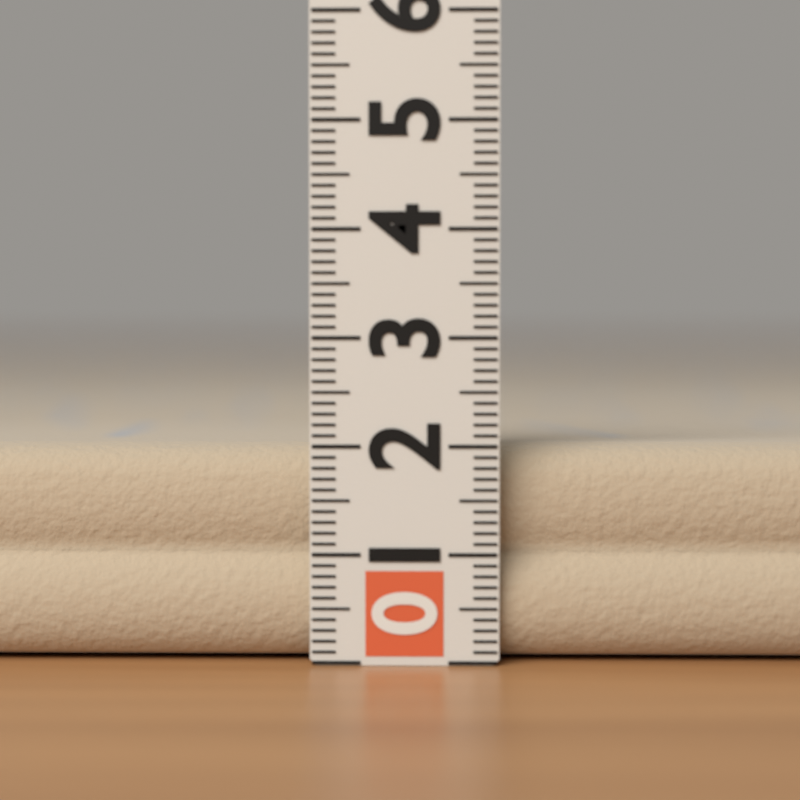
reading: 2.0 (no unit)
